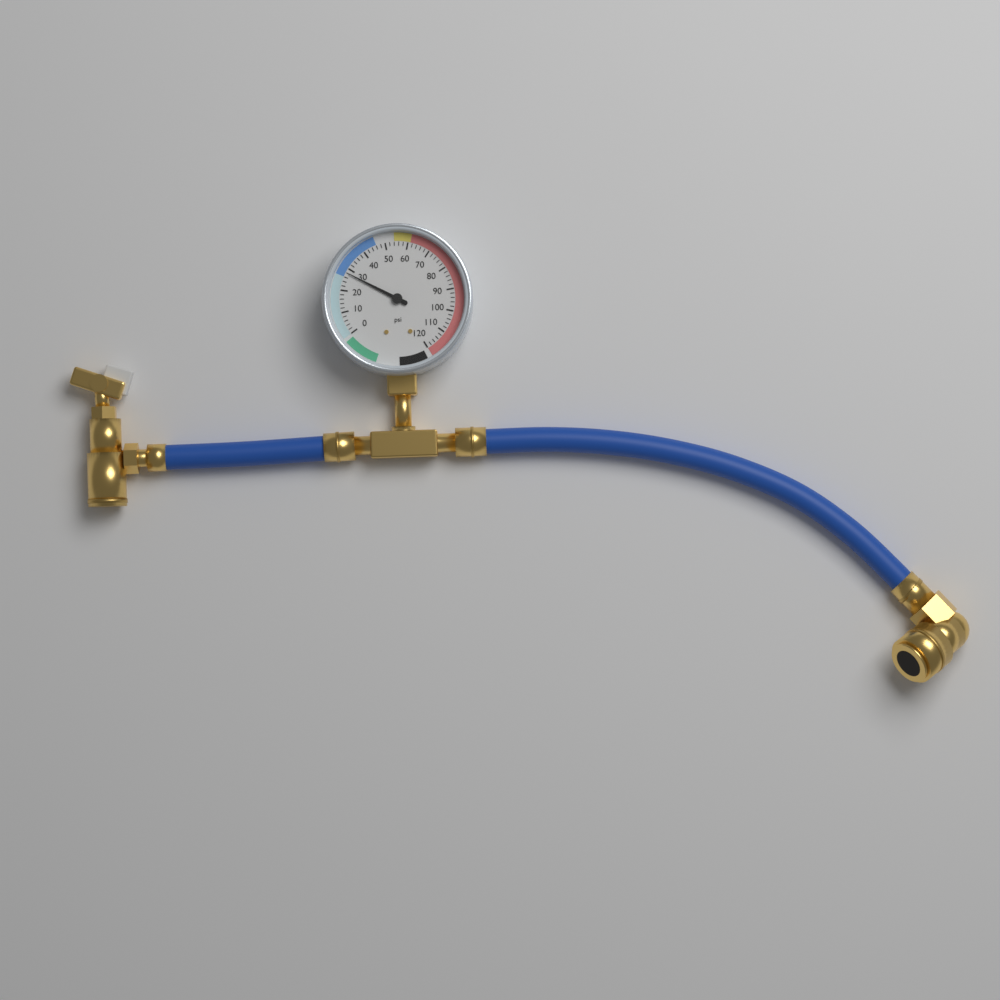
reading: 28 psi
